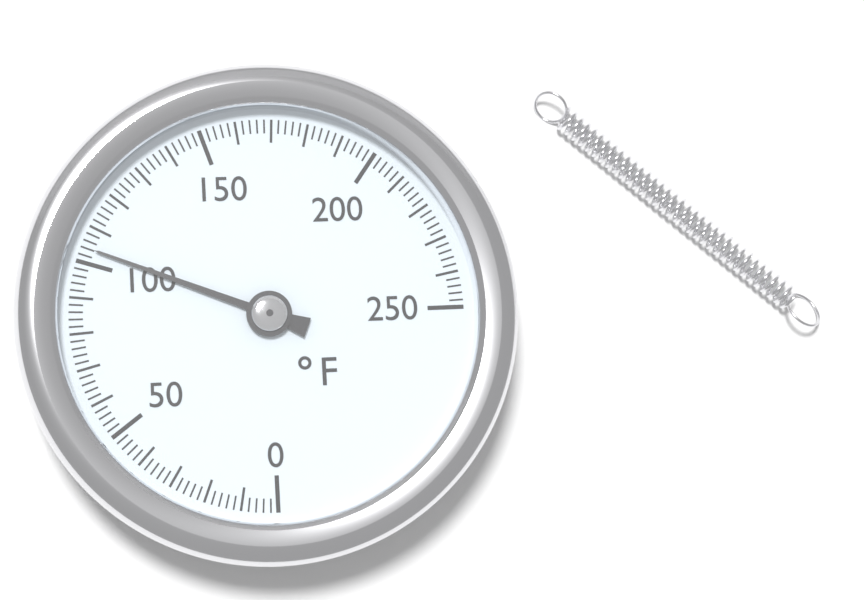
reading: 104 °F
